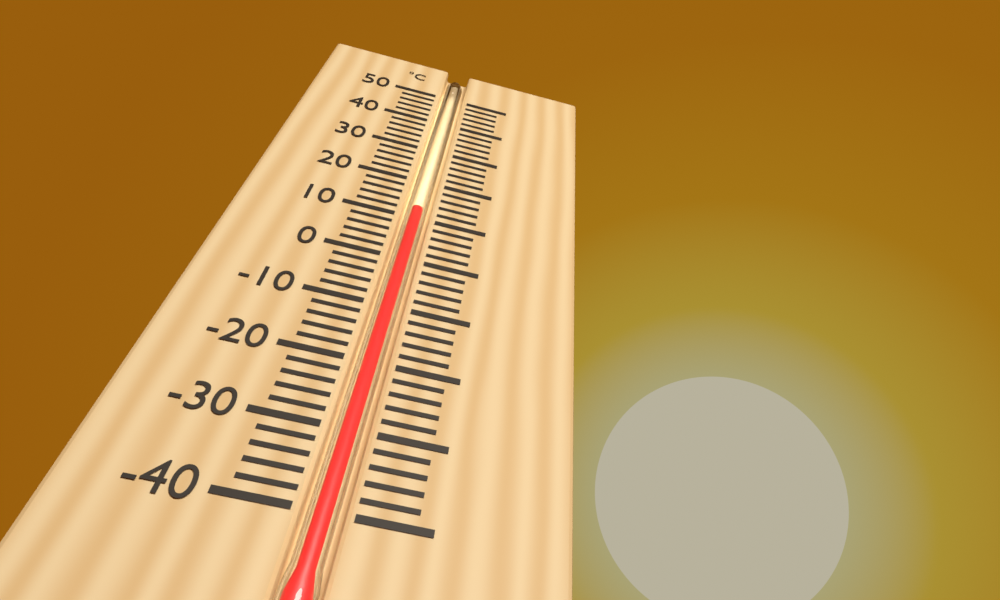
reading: 12 °C
